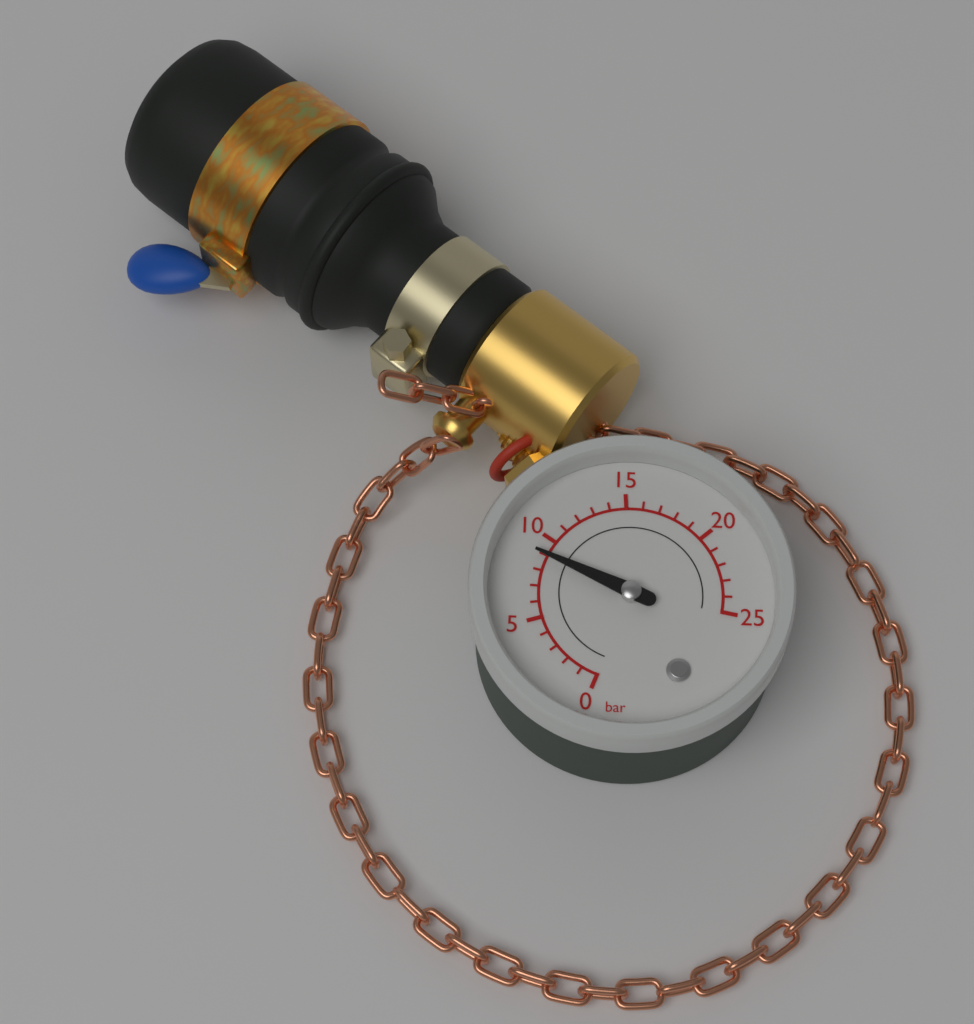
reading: 9 bar
